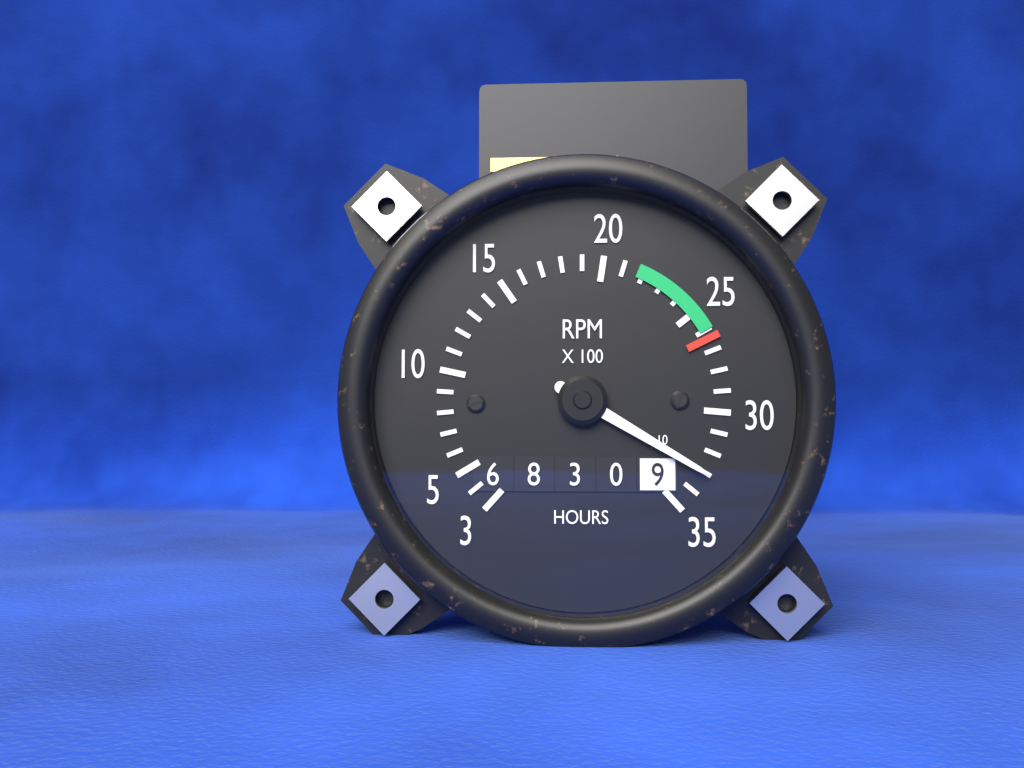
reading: 3300 RPM
